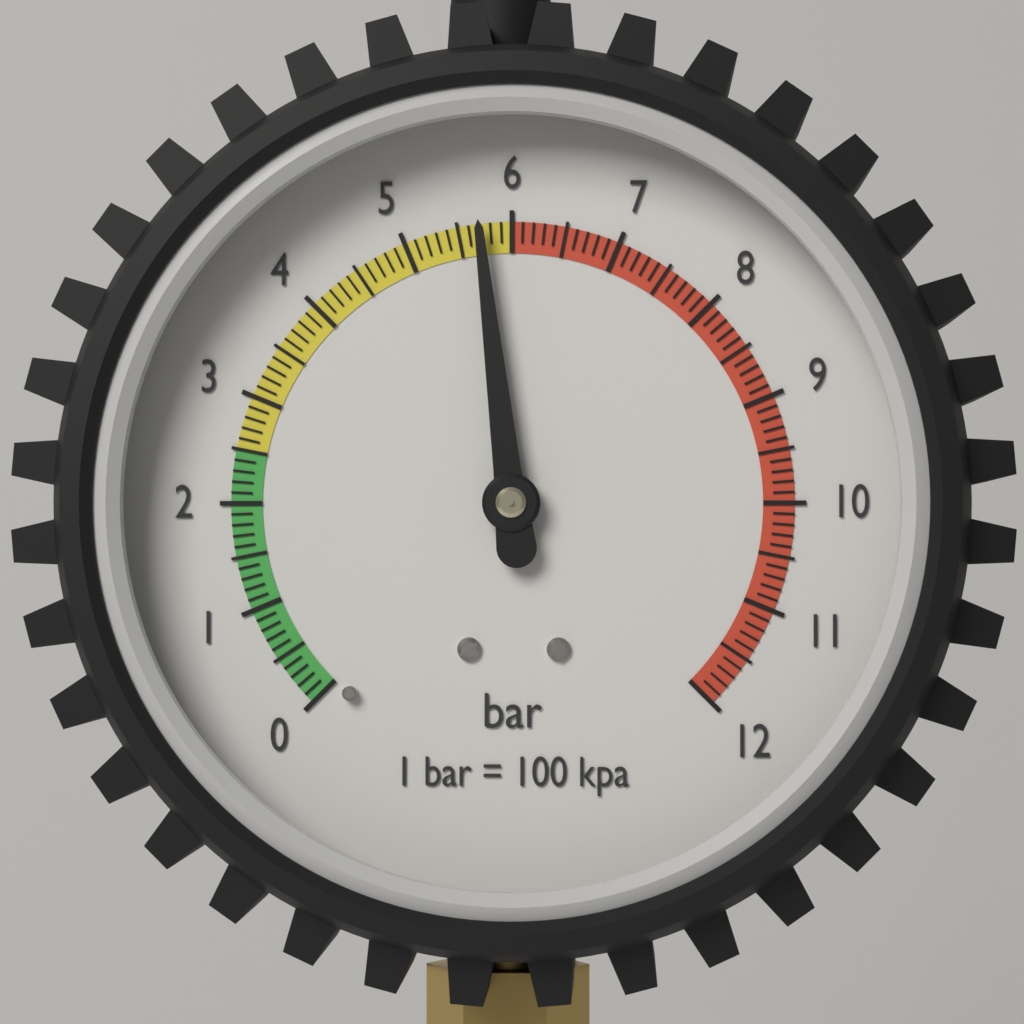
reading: 5.7 bar
